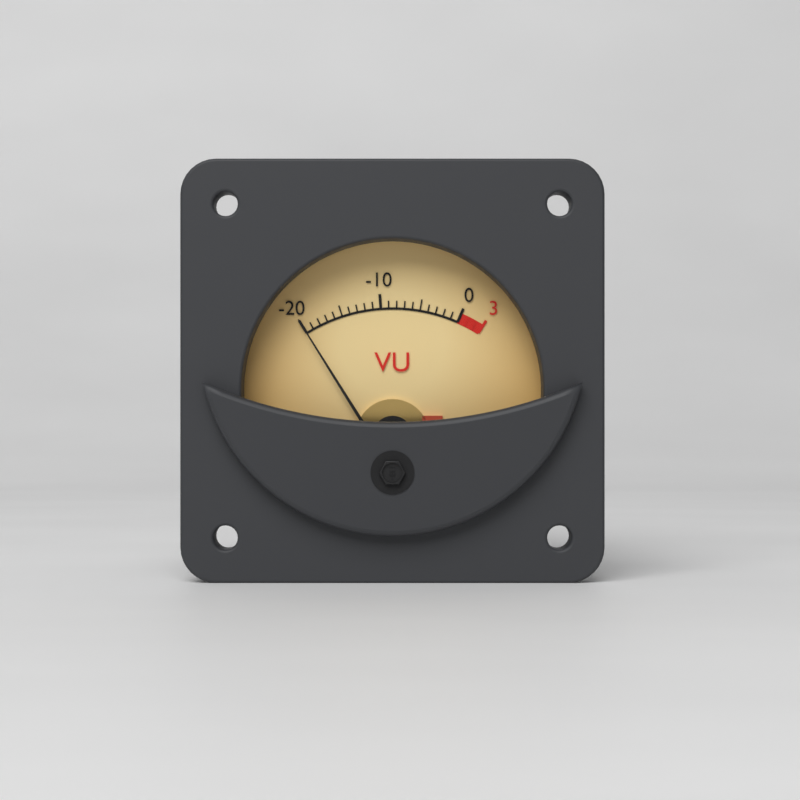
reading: -20 VU
